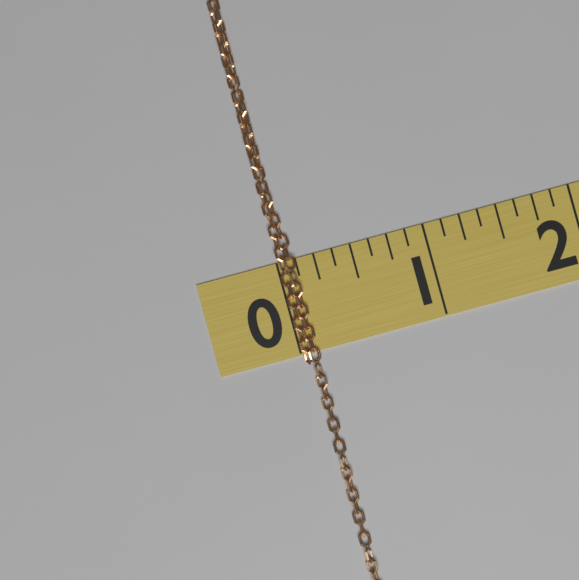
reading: 0.125 (no unit)
